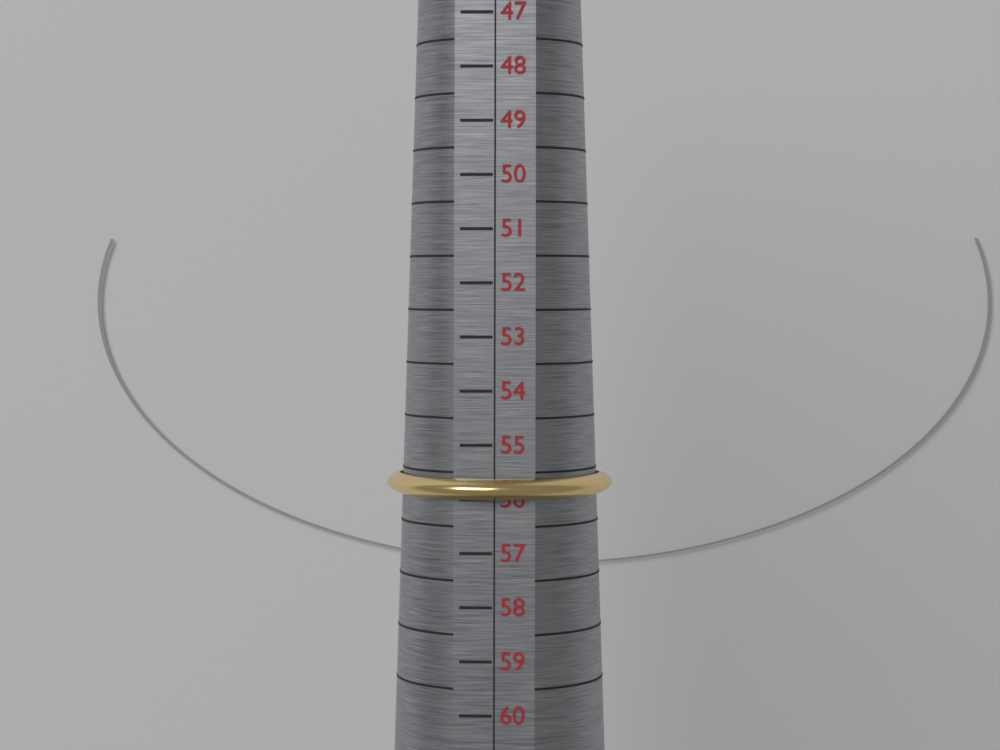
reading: 56.0 (no unit)
